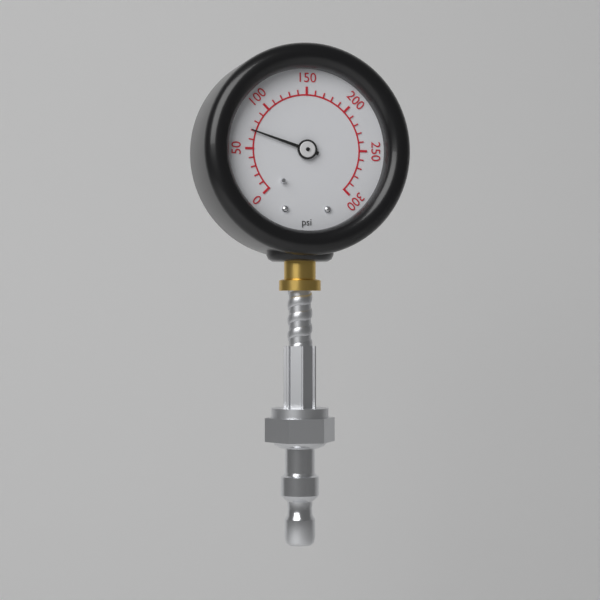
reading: 70 psi
